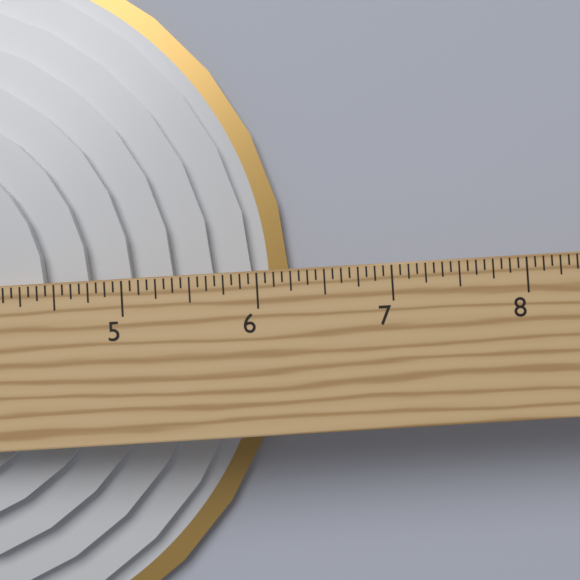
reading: 6.2500 in
